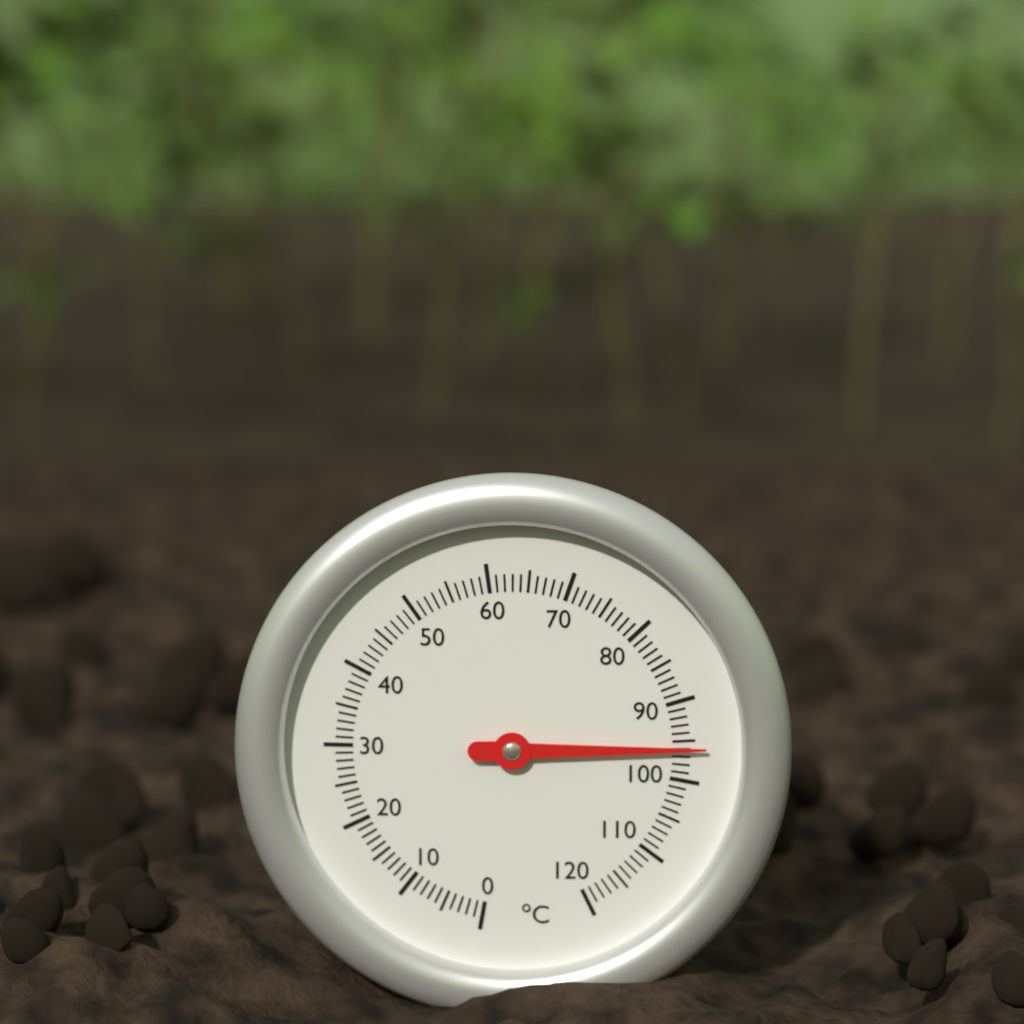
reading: 96 °C
